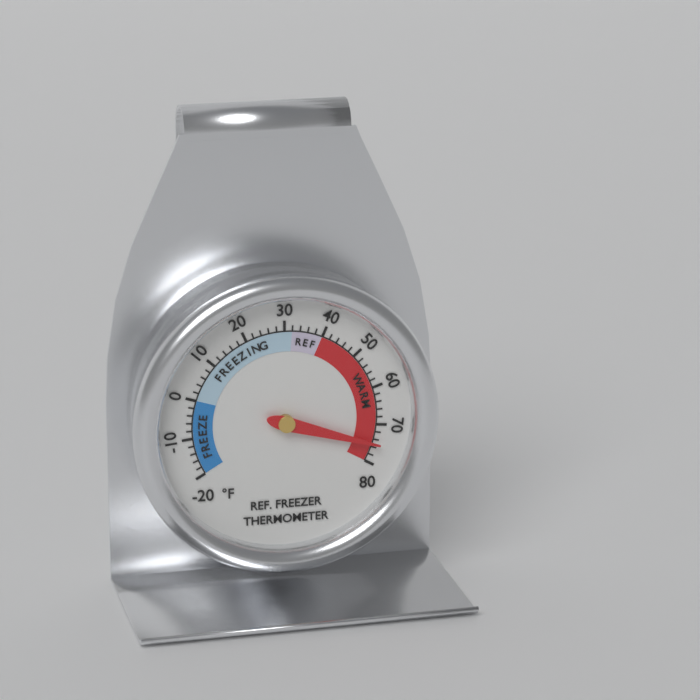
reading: 75 °F
